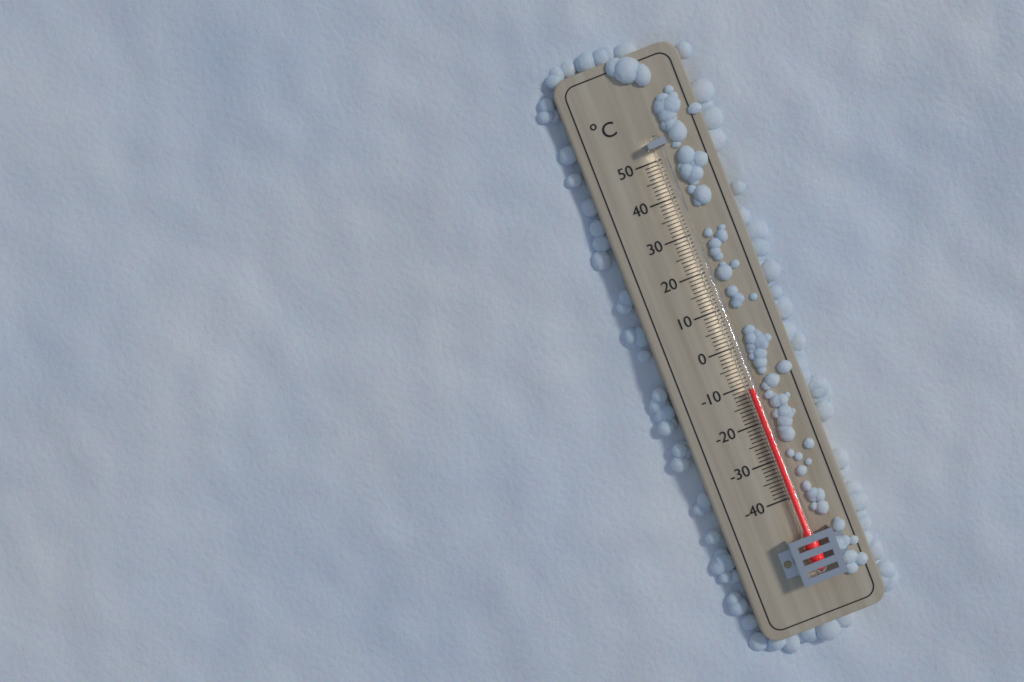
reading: -11 °C
